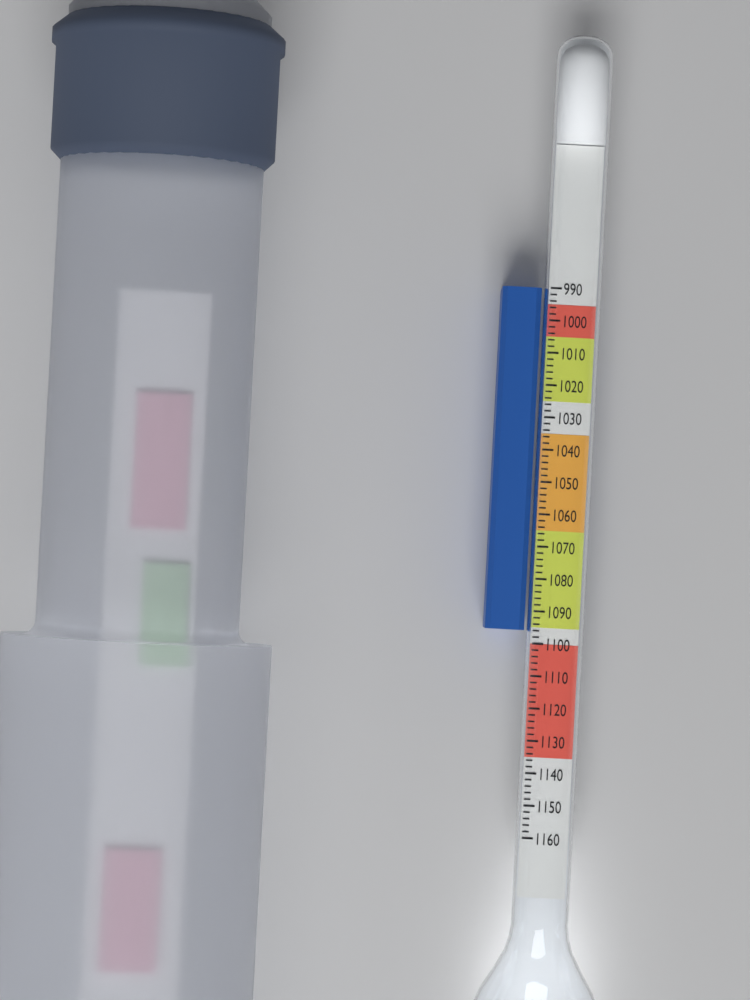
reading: 1096 (no unit)
